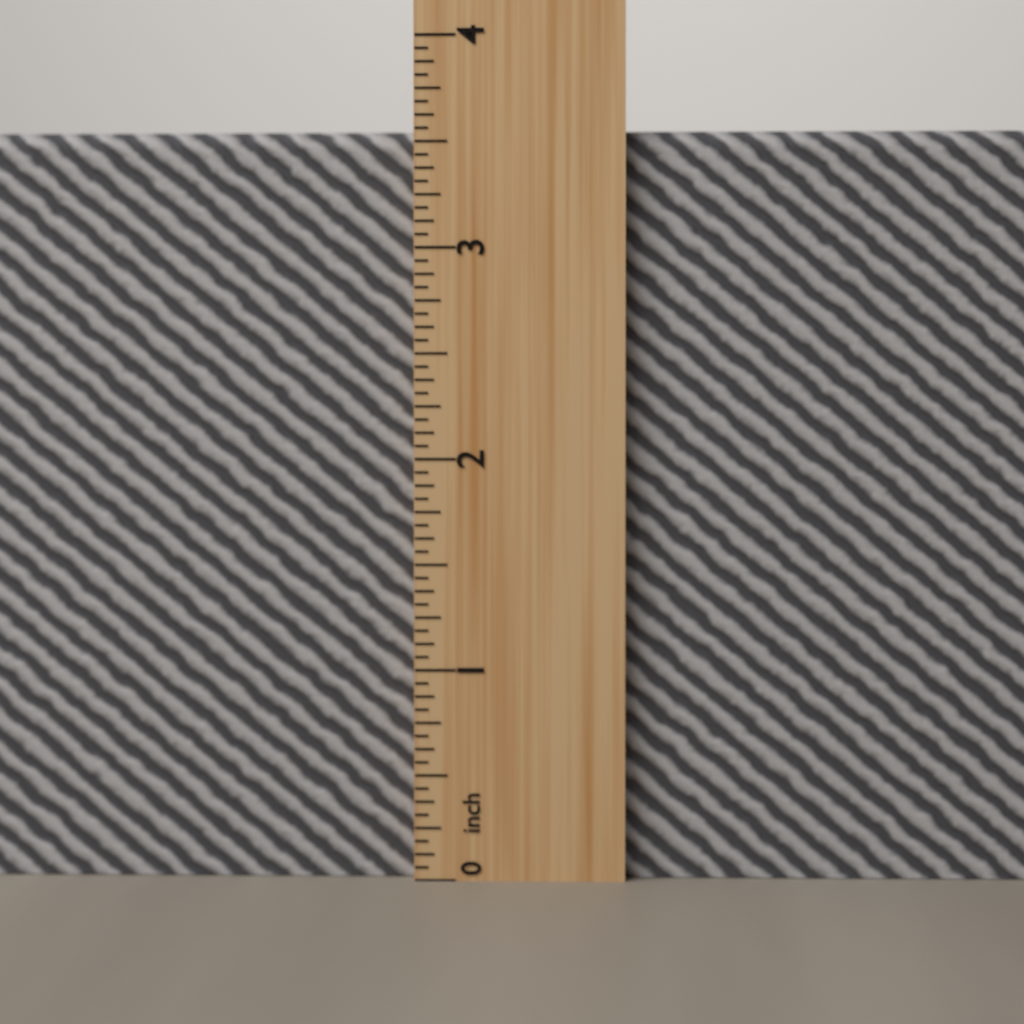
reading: 3.5625 inch
